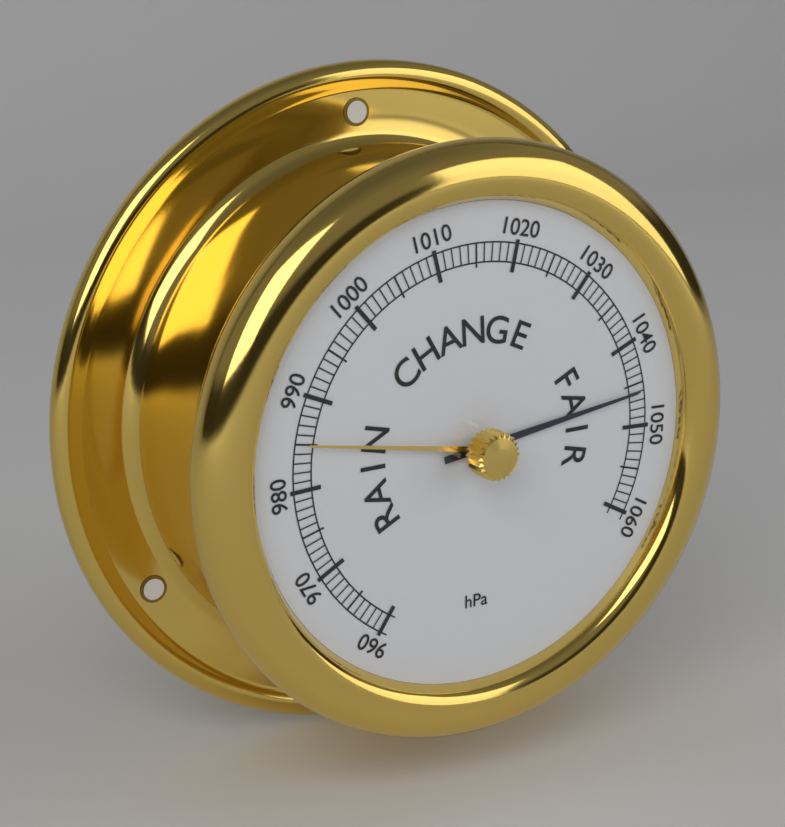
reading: 1046 hPa
